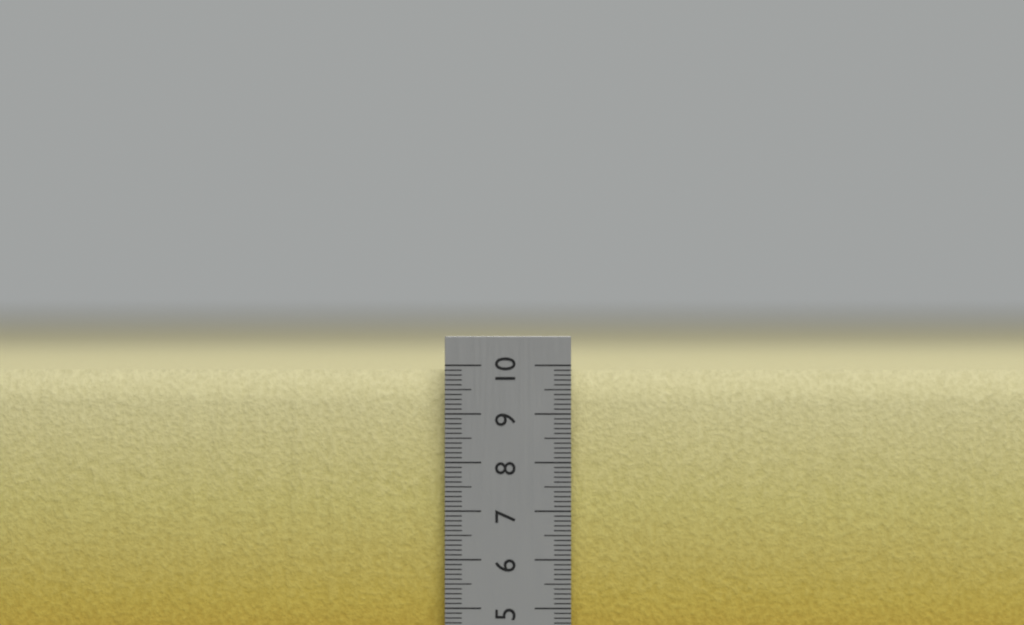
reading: 9.9 cm
